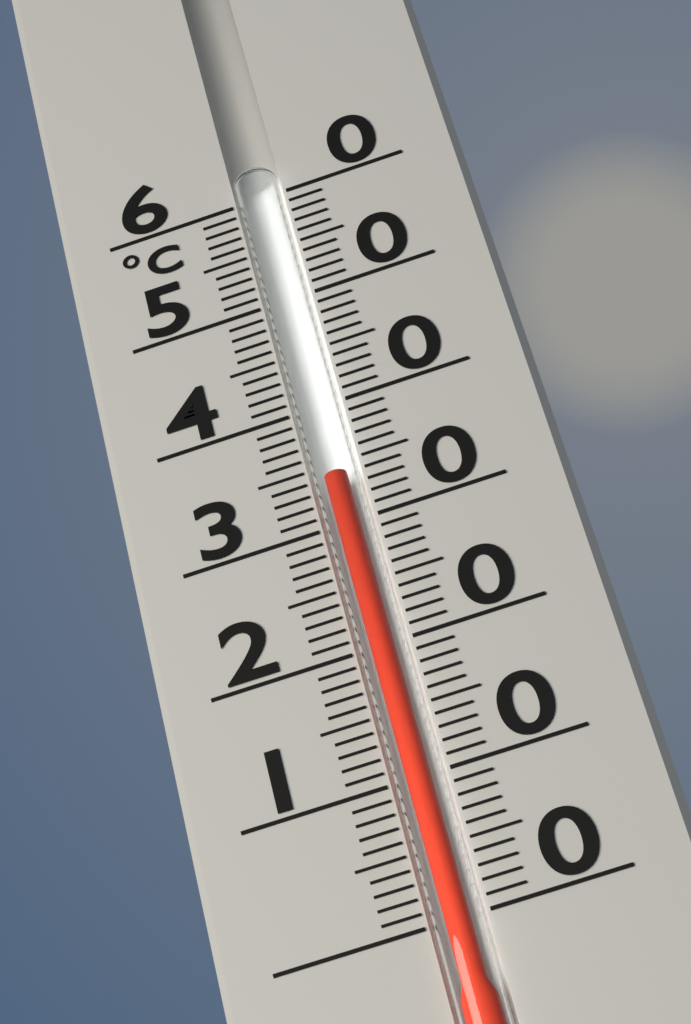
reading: 34 °C
